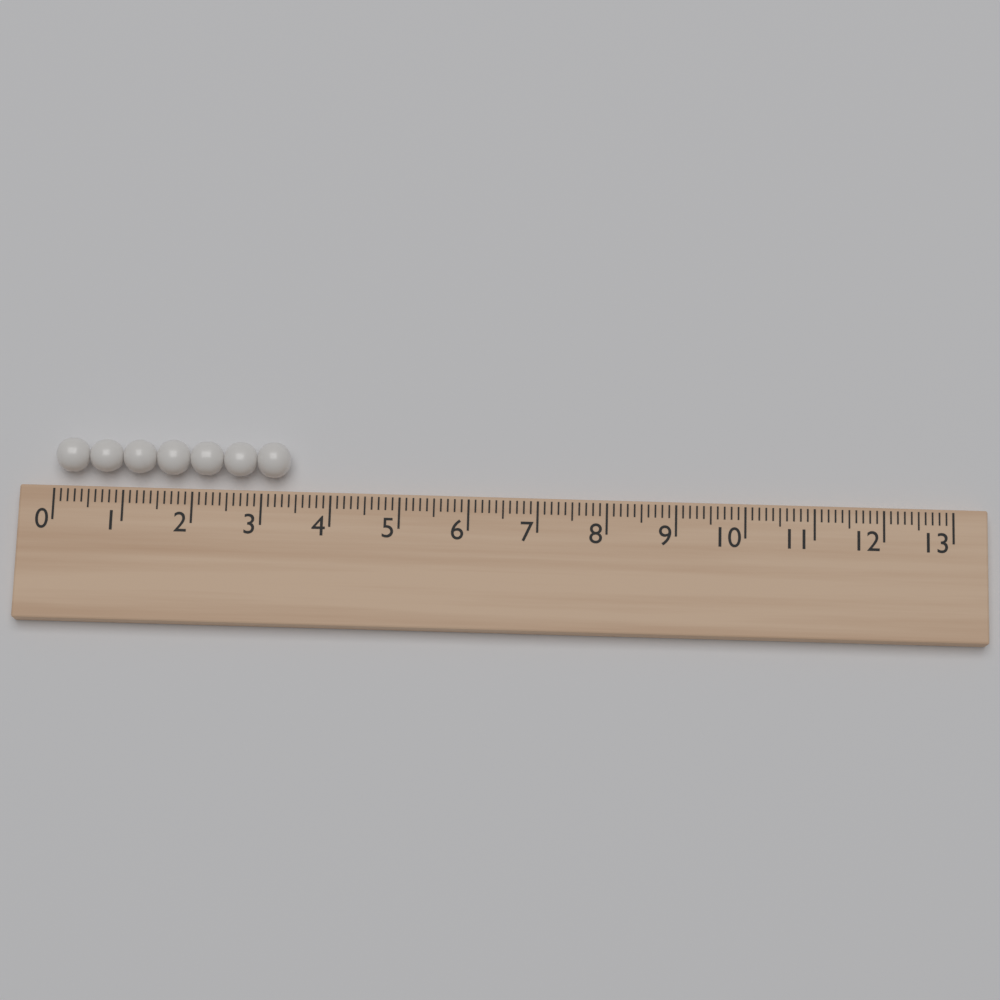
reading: 3.4 (no unit)
